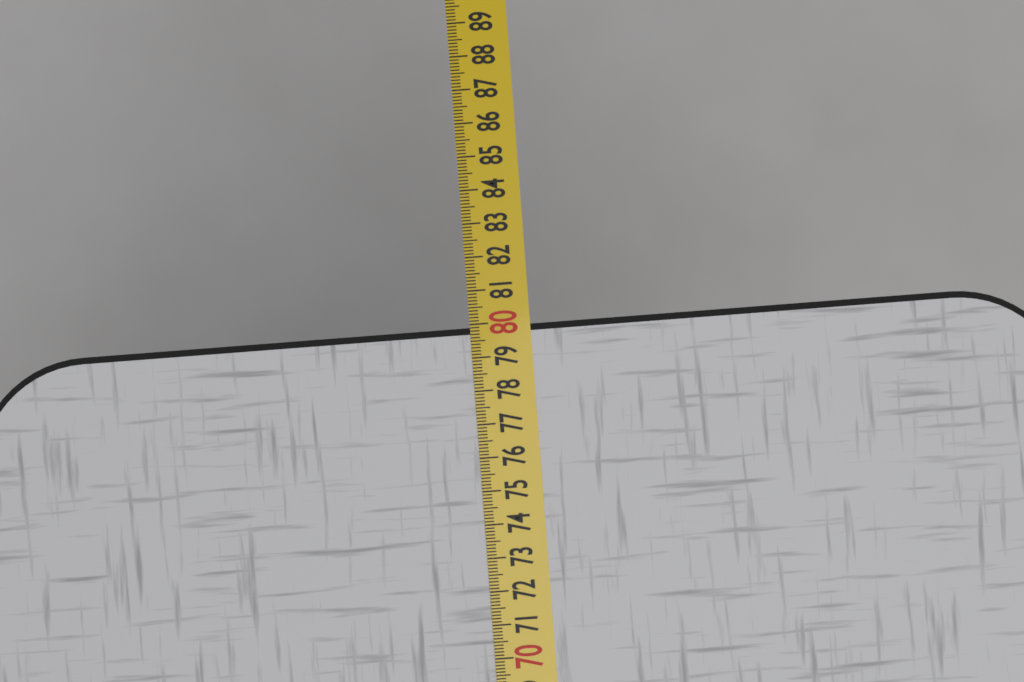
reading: 79.9 (no unit)
